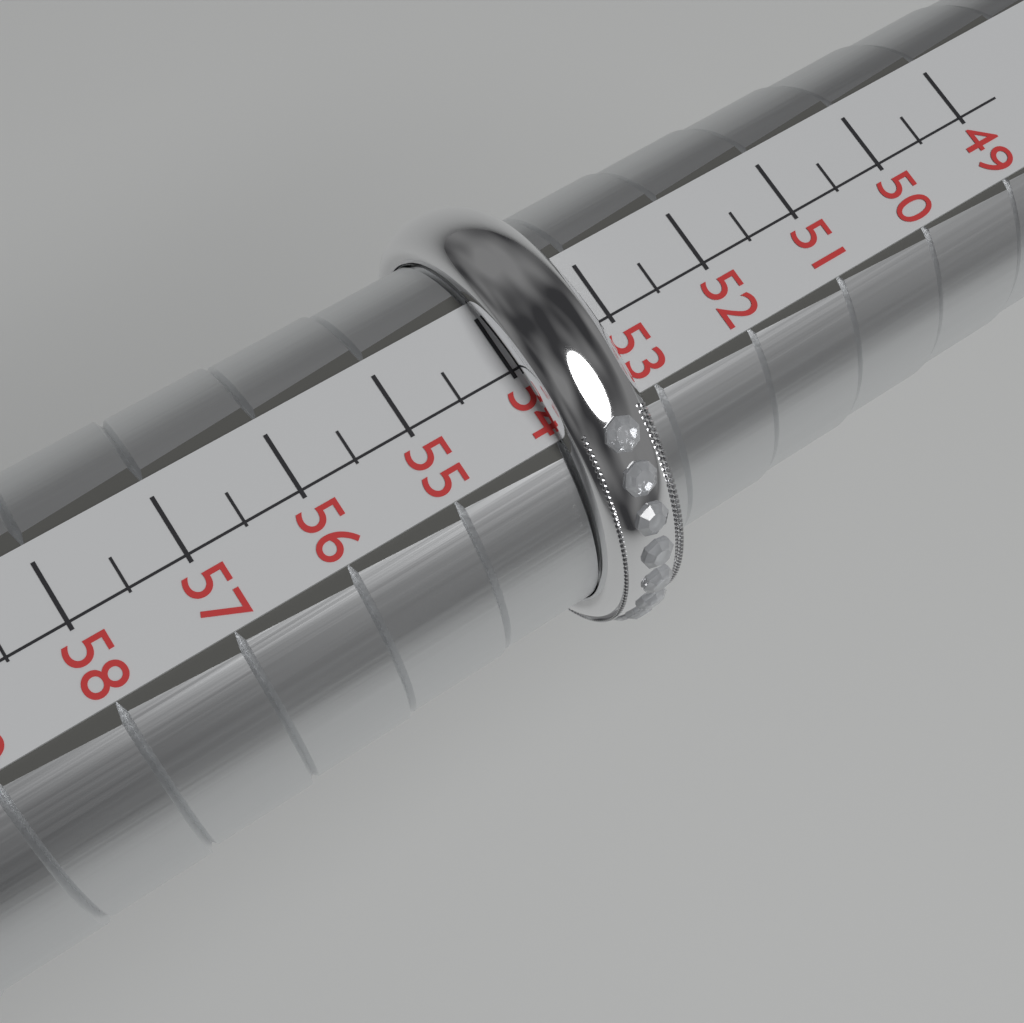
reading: 54.0 (no unit)
